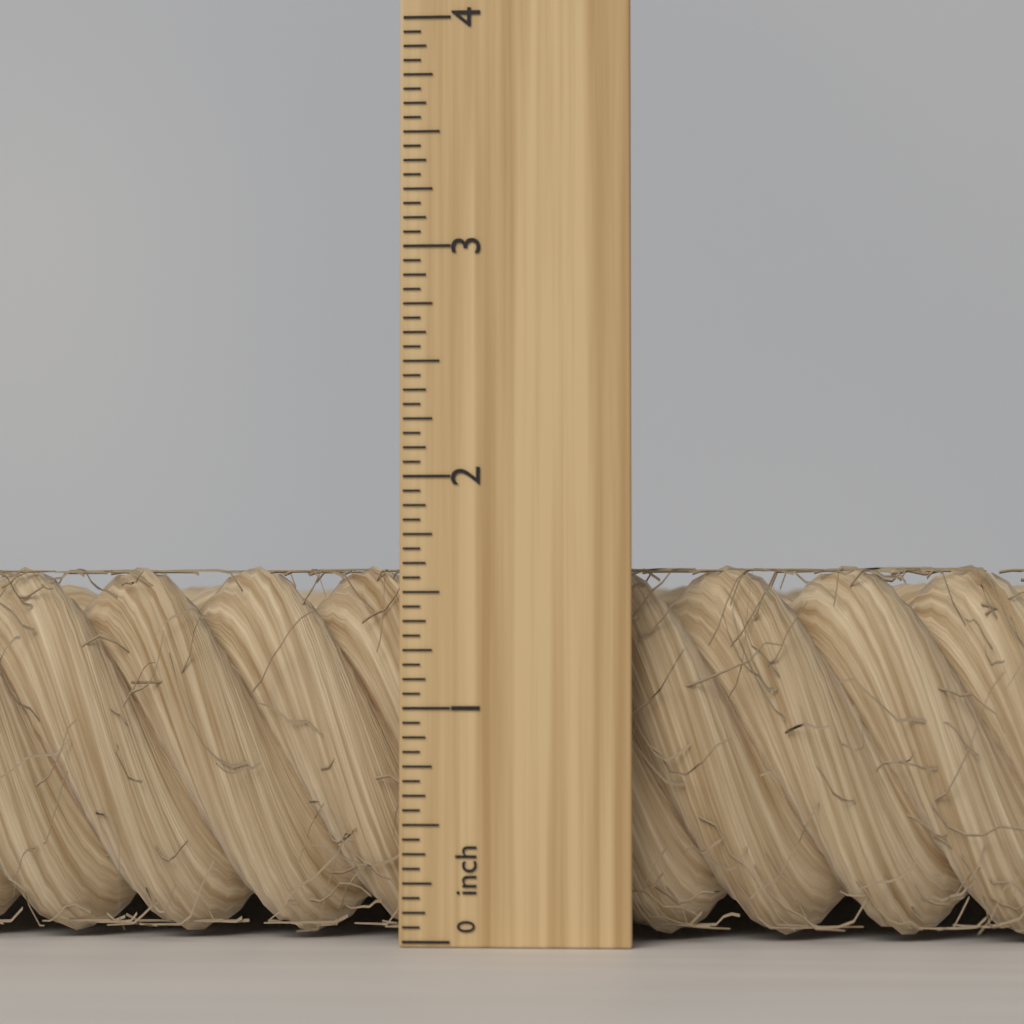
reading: 1.6250 inch
